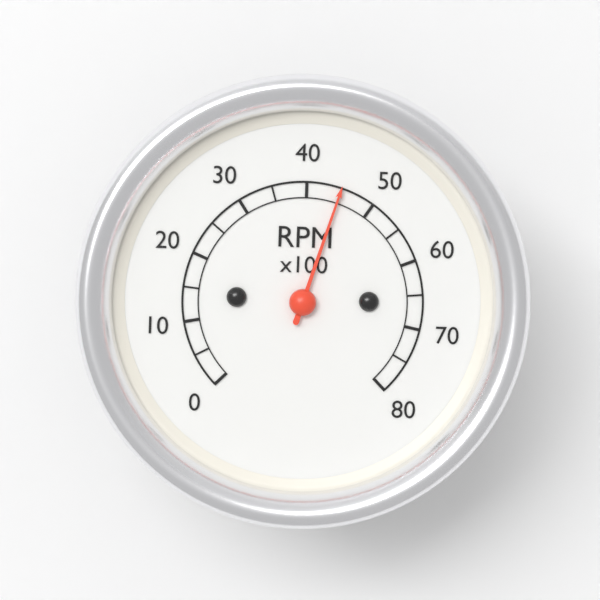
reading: 45 RPM x100
